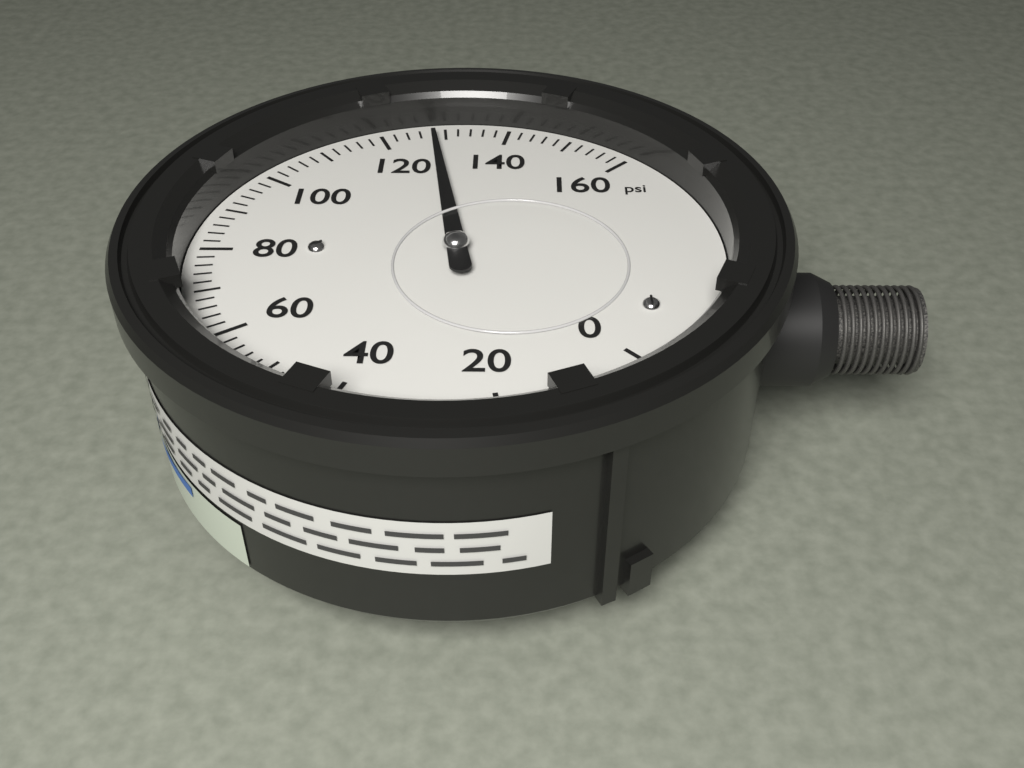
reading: 128 psi
